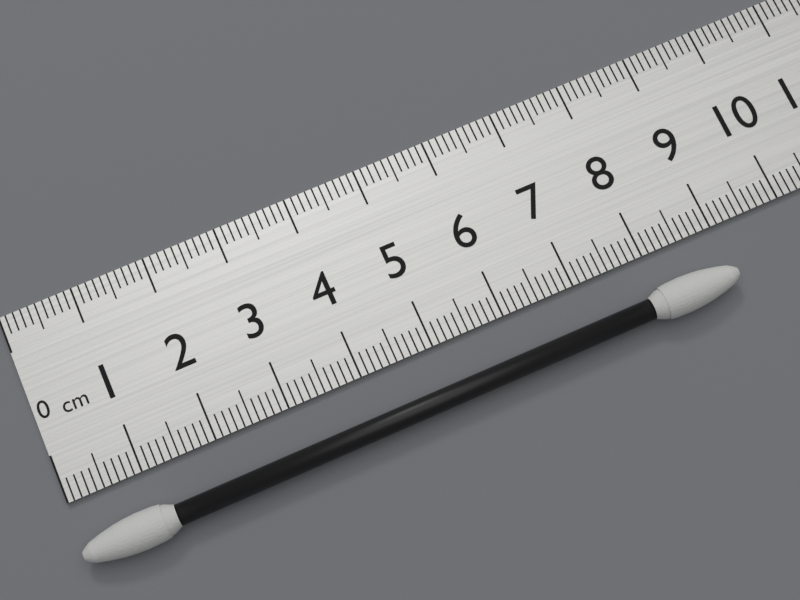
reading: 9.0 cm
